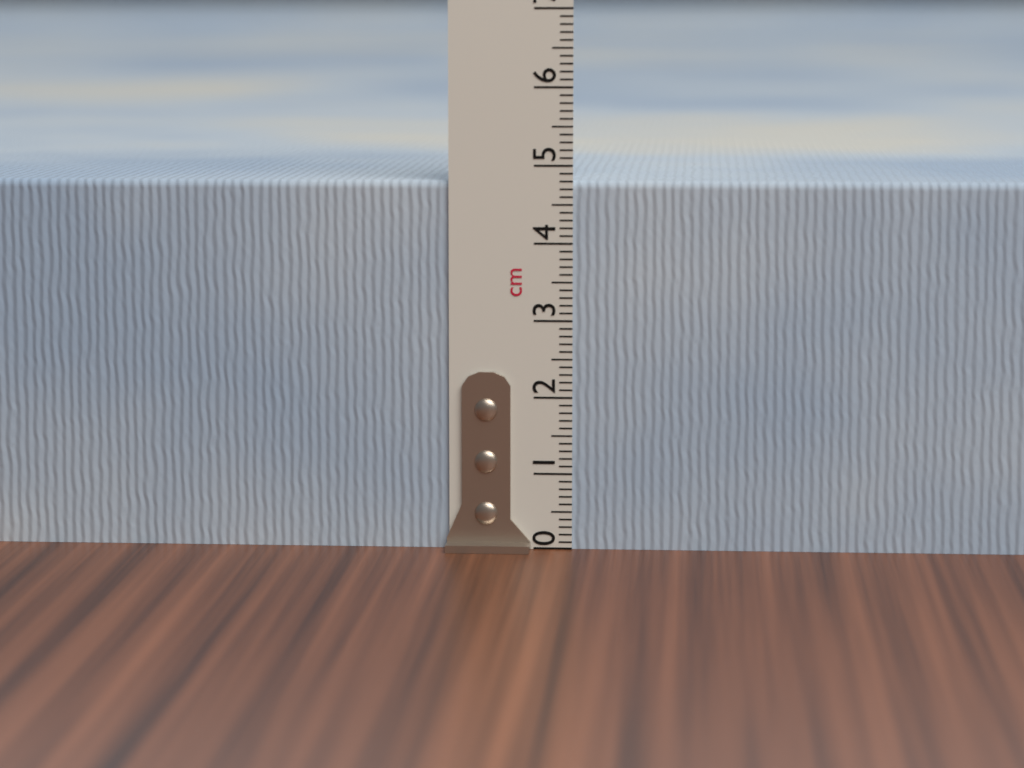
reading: 4.8 cm
